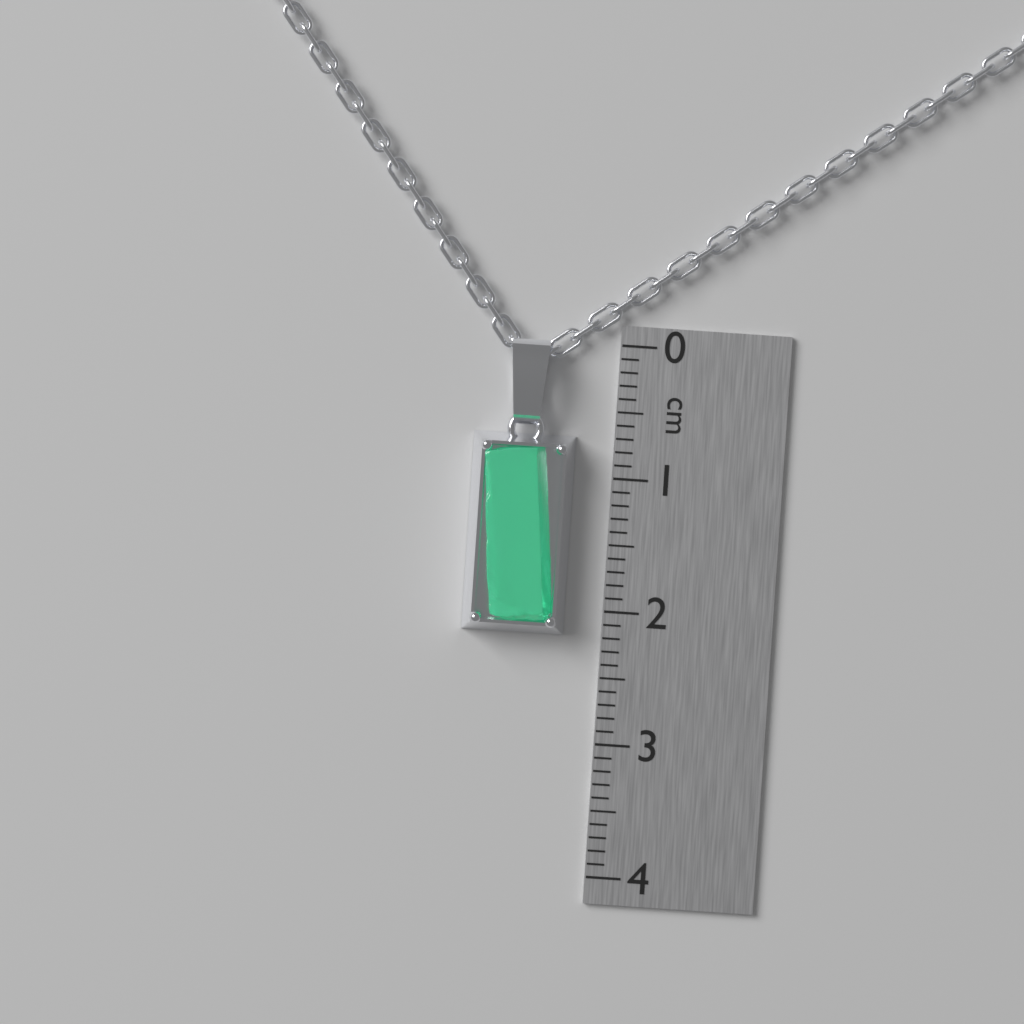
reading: 2.2 cm
